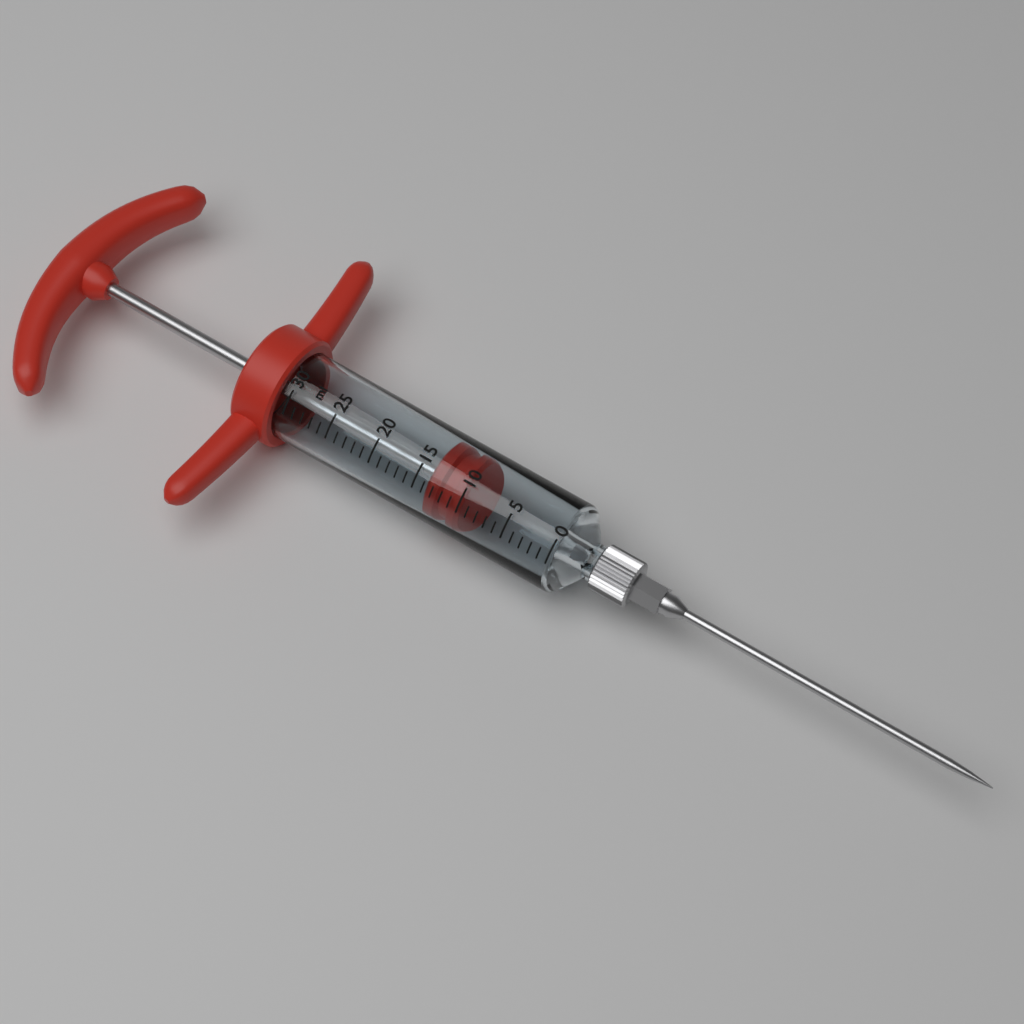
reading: 10 ml
